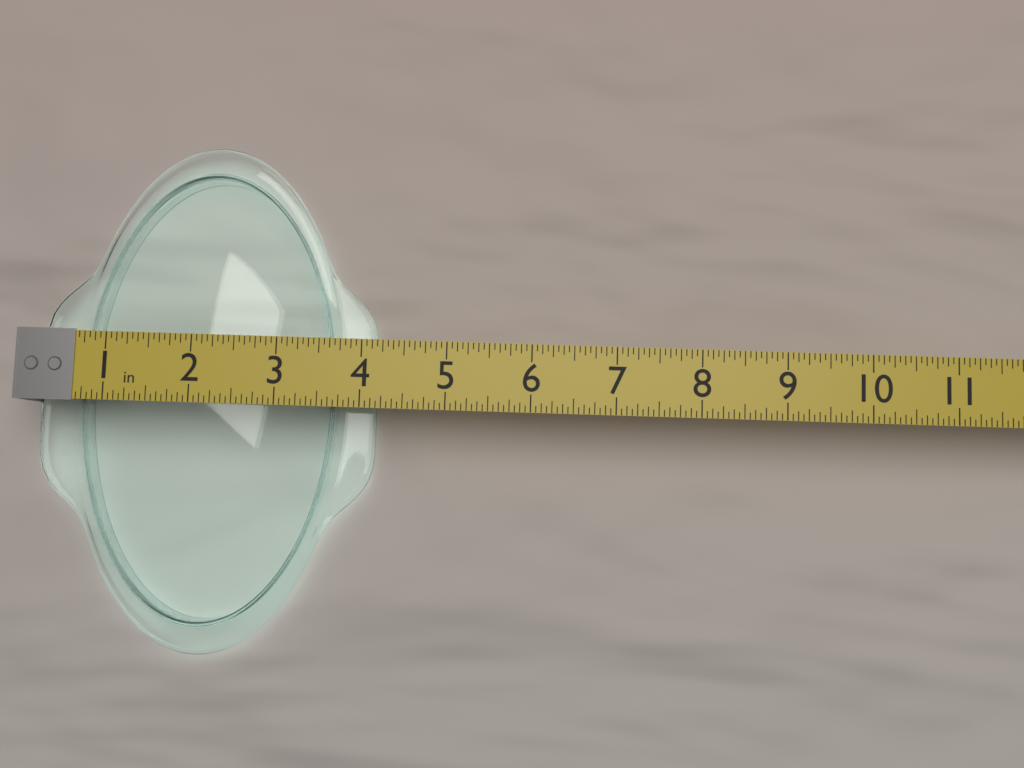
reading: 4.1250 in
